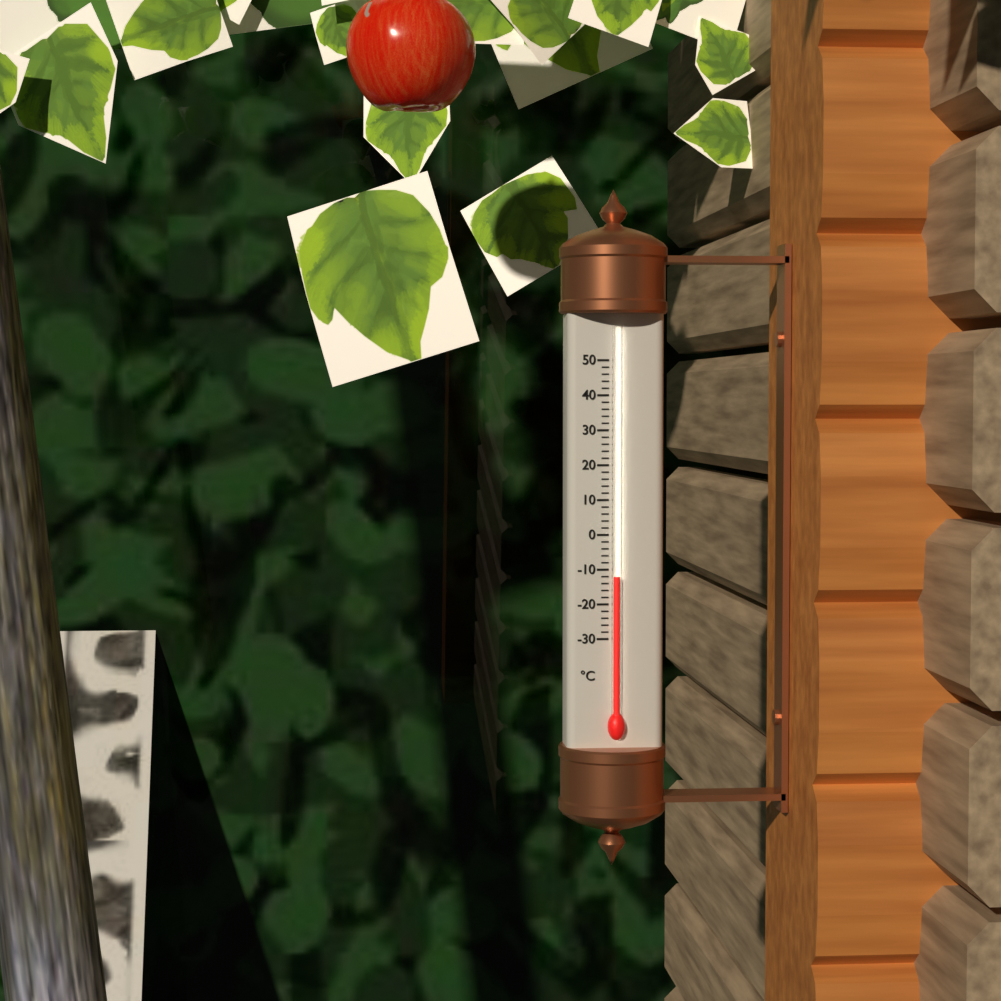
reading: -12 °C
